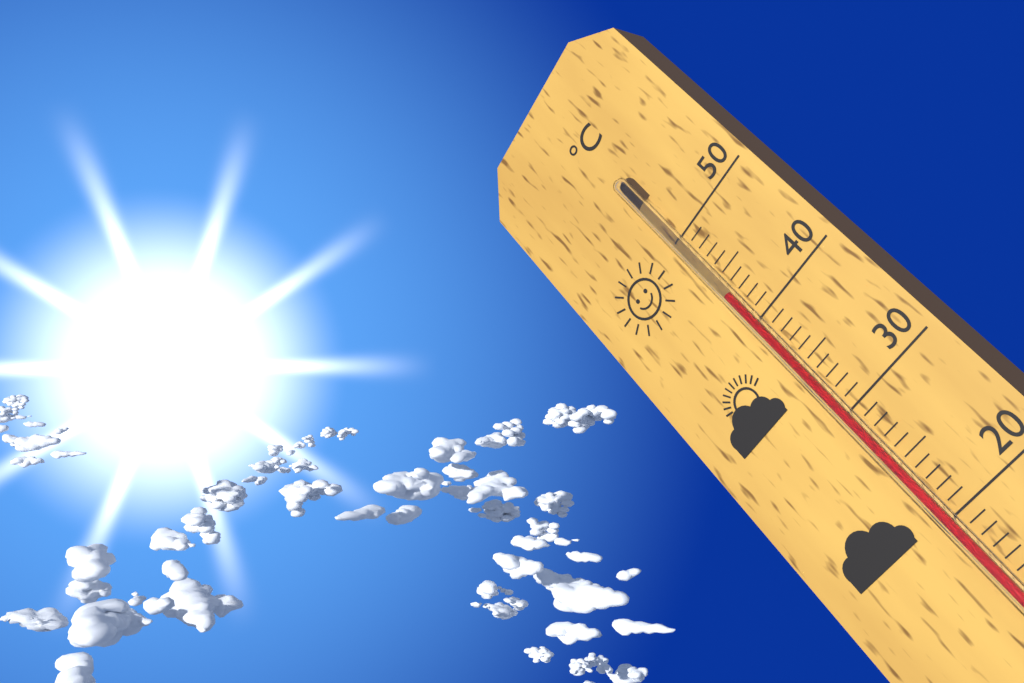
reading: 43 °C
